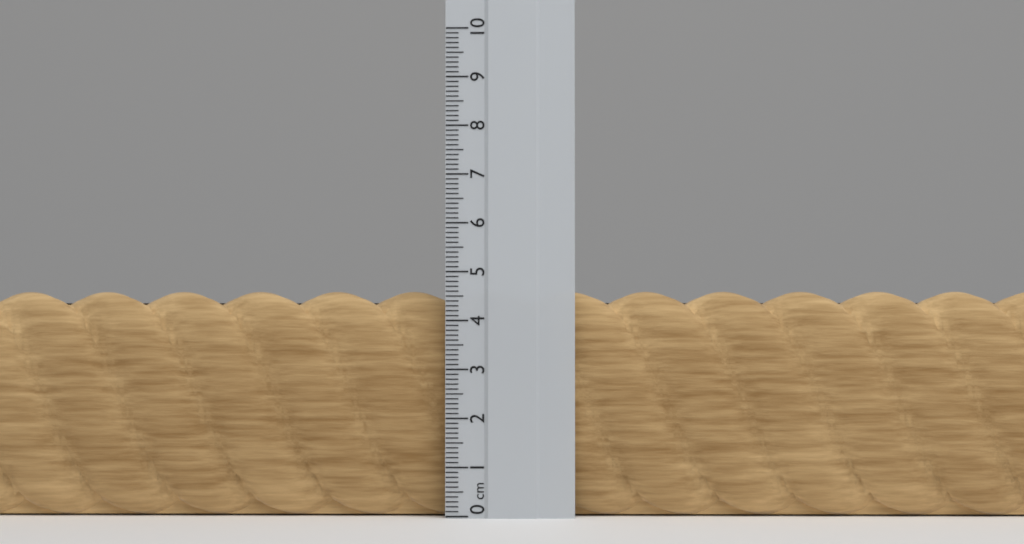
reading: 4.6 cm
